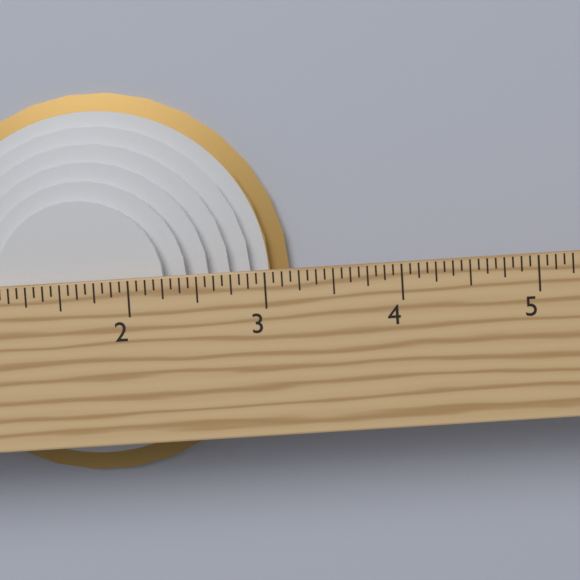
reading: 3.1875 in
